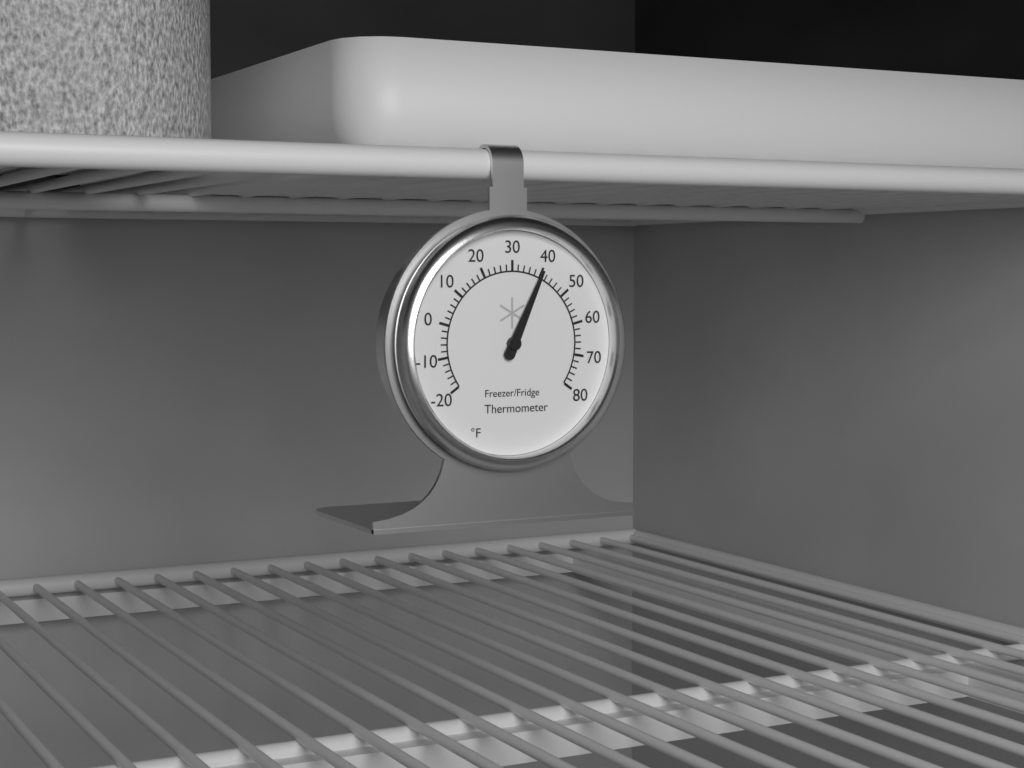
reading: 40 °F
